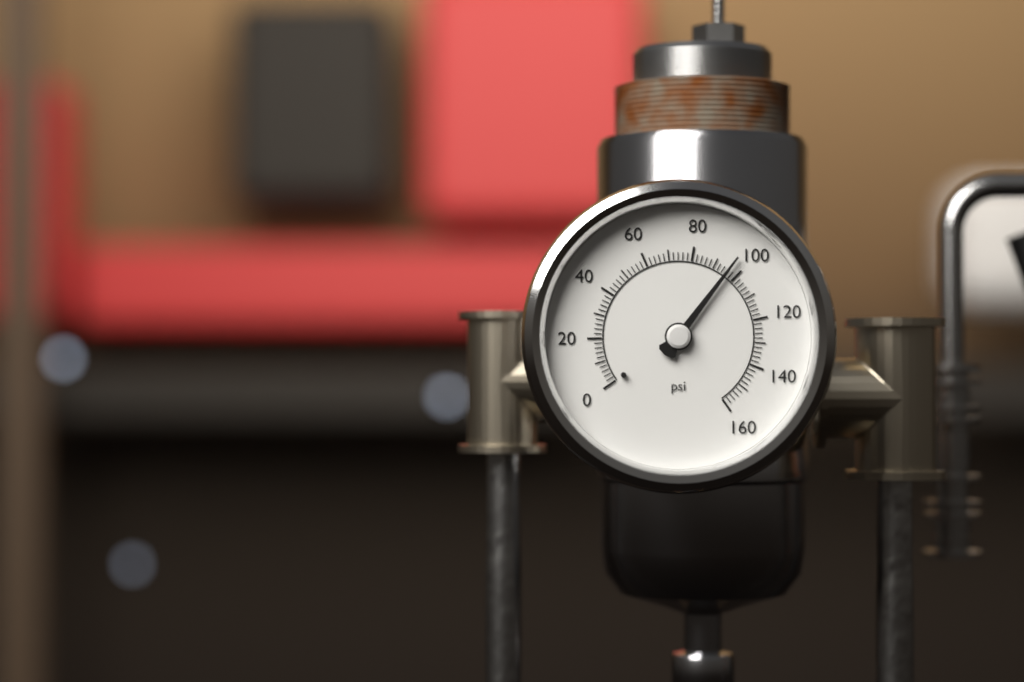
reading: 96 psi
